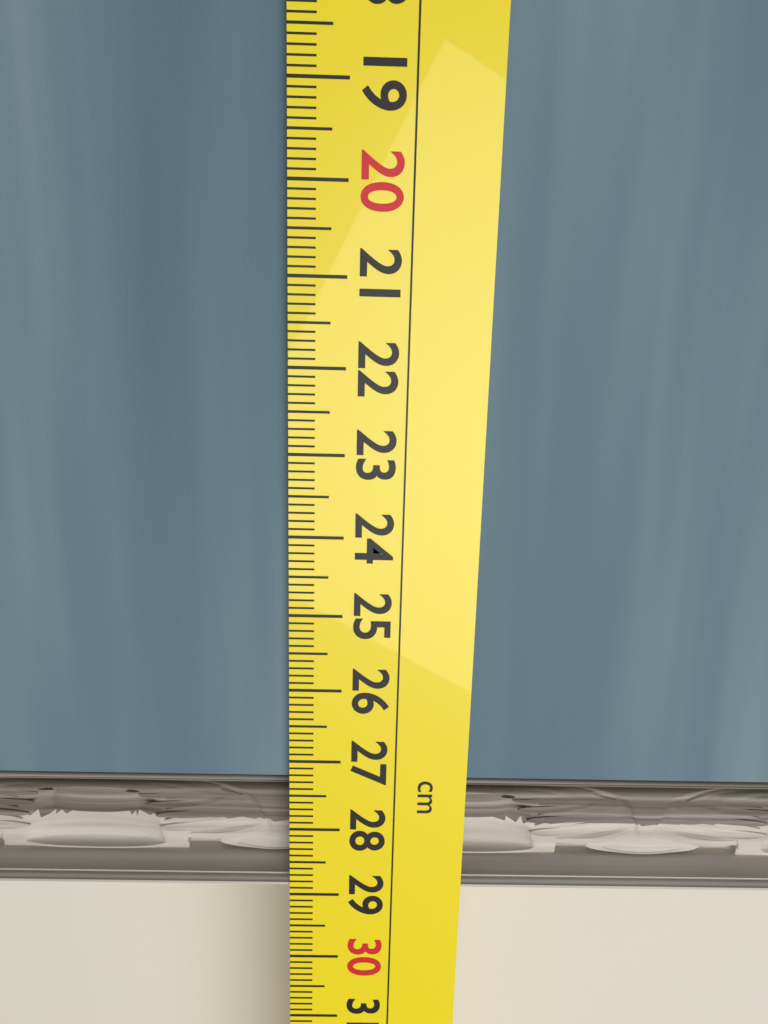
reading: 28.9 cm
